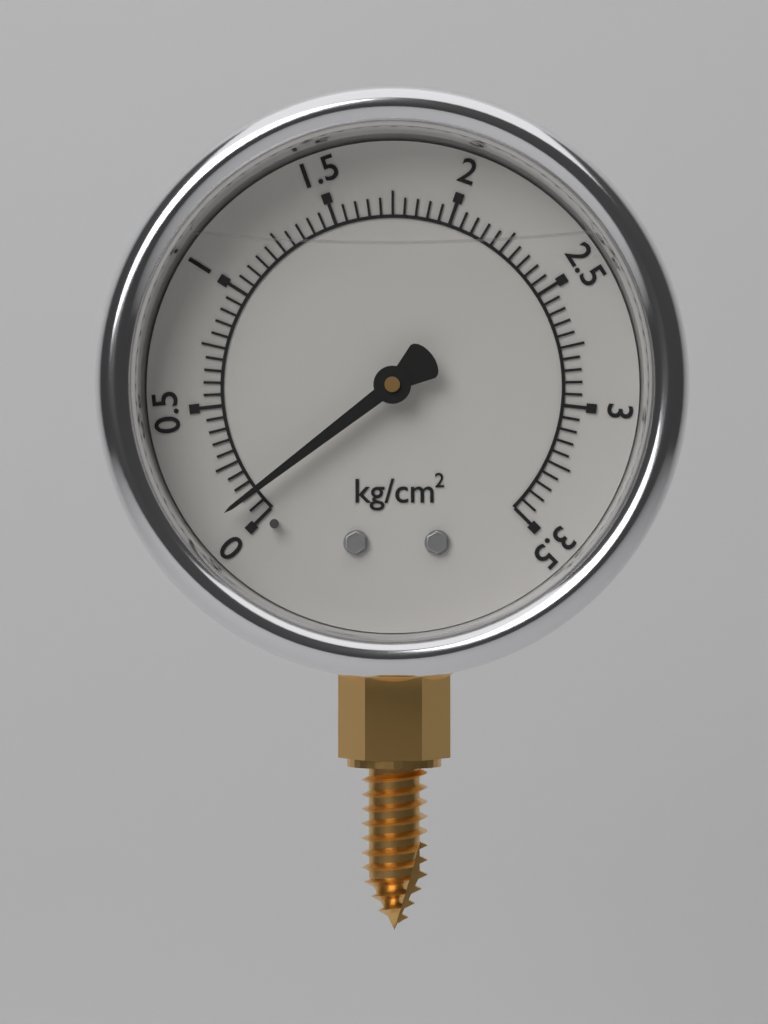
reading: 0.10 kg/cm²
